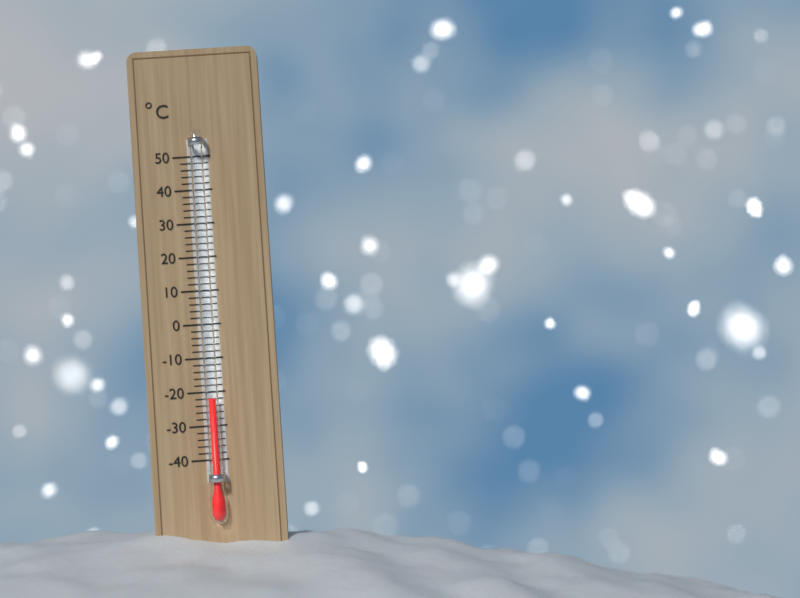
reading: -22 °C
